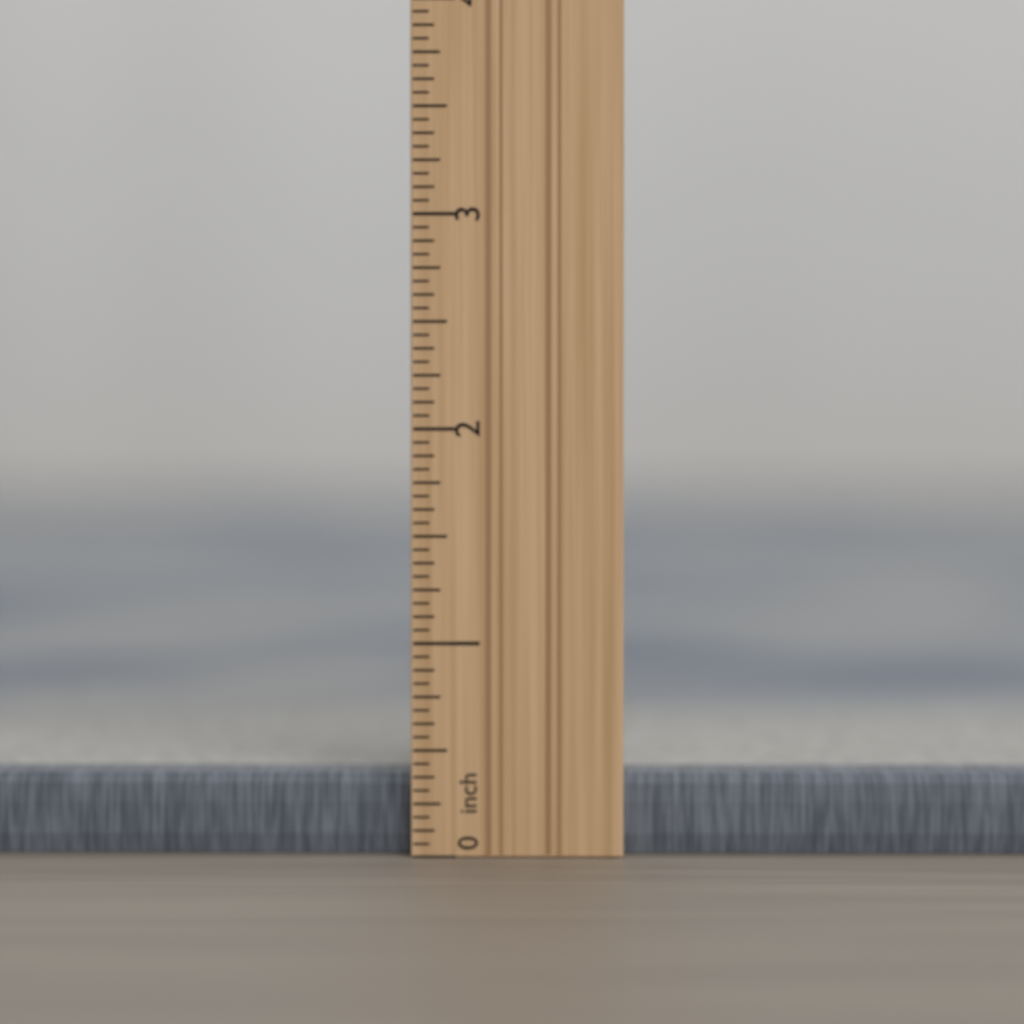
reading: 0.3750 in
